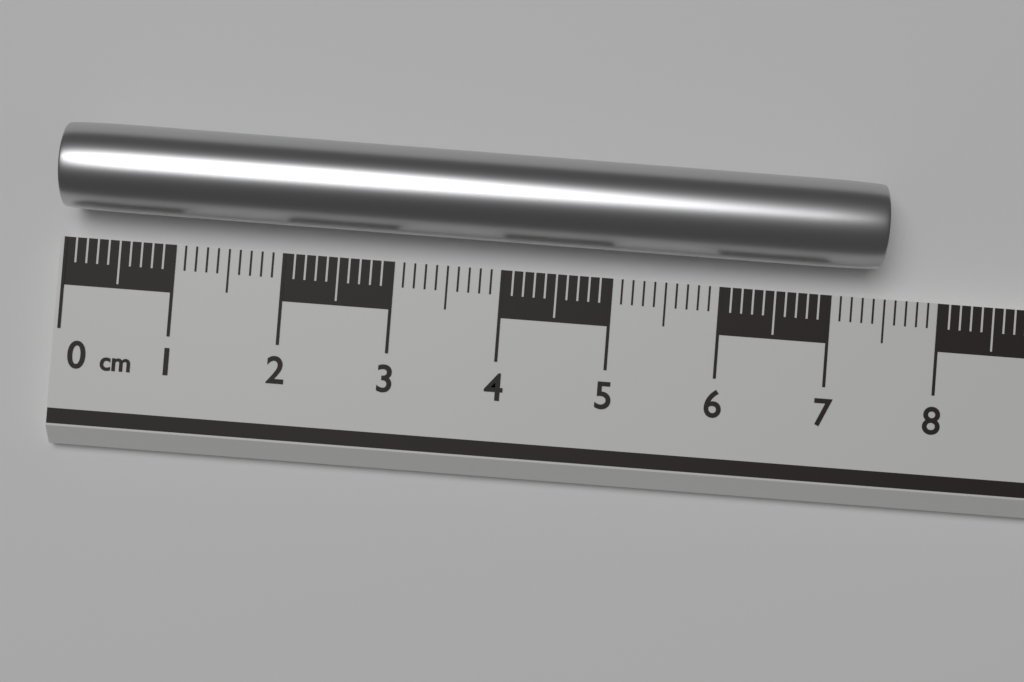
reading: 7.4 cm
